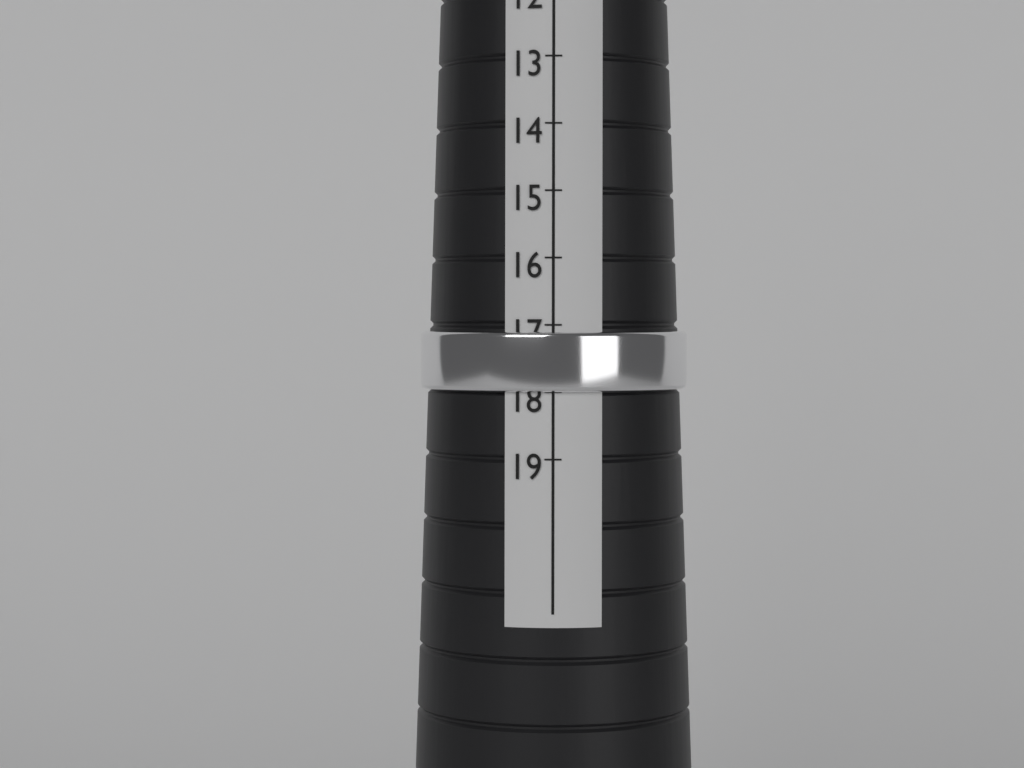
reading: 18 (no unit)
